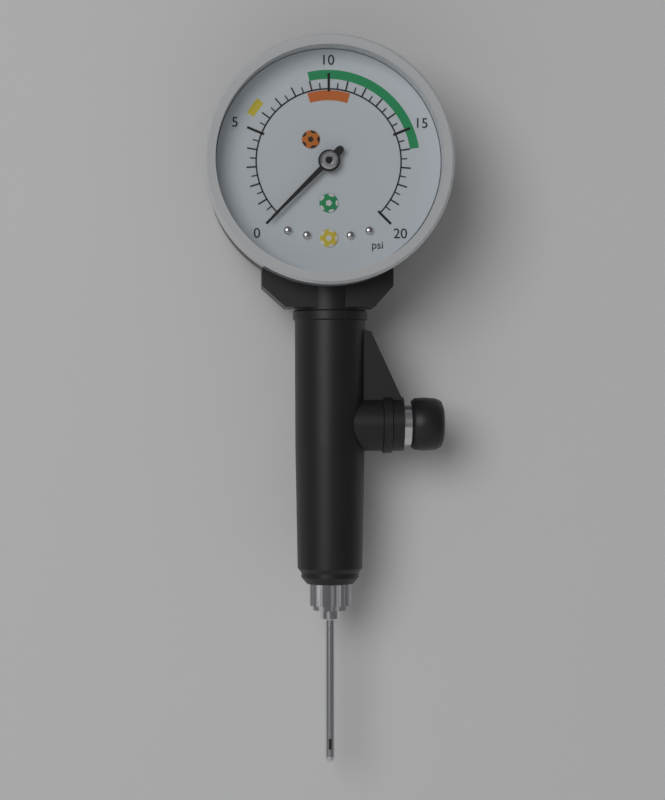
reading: 0.0 psi
